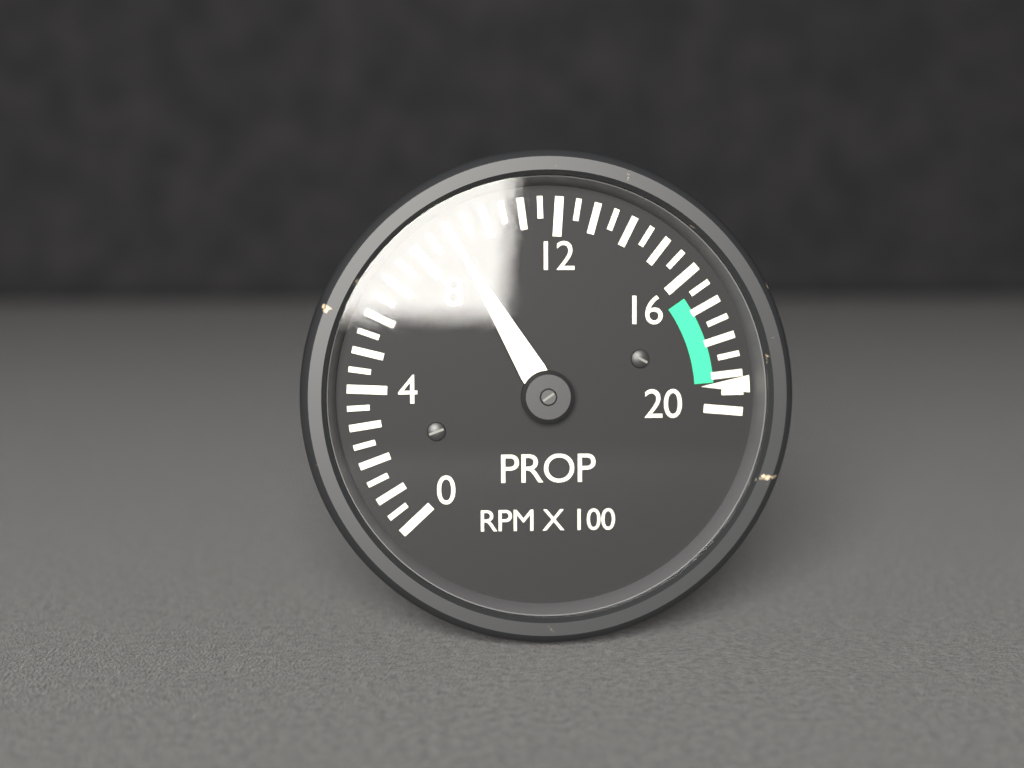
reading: 9.0 RPM X 100
